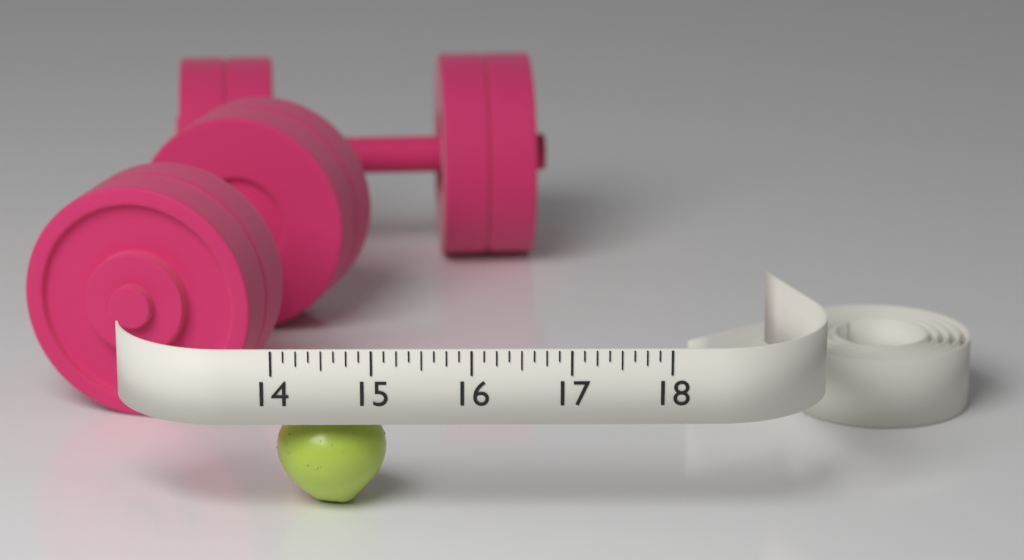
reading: 15.125 (no unit)
